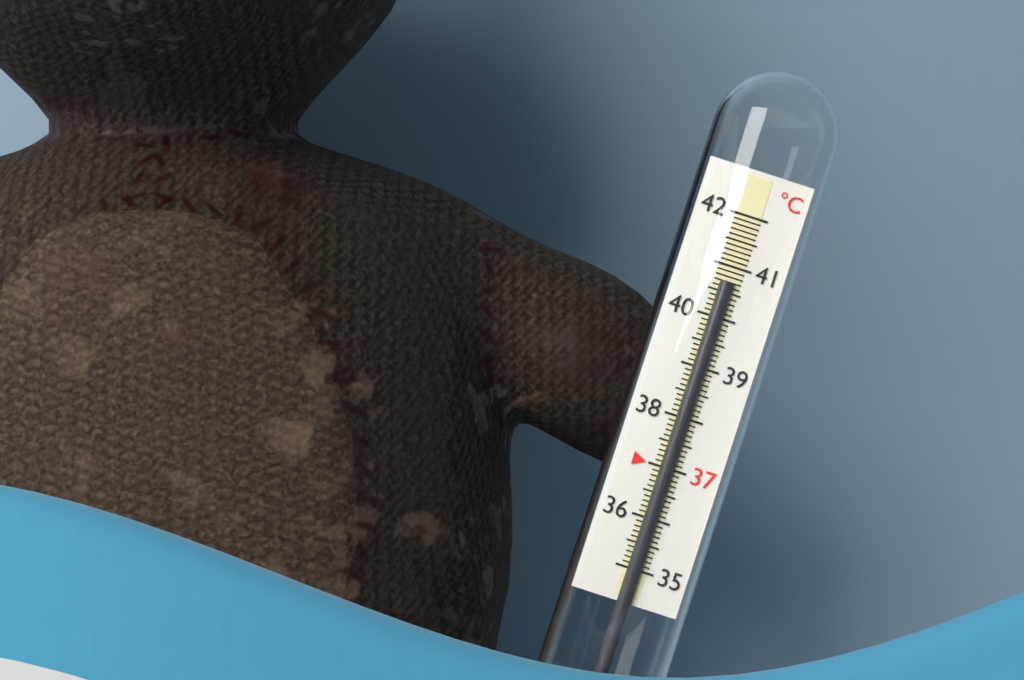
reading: 40.7 °C
